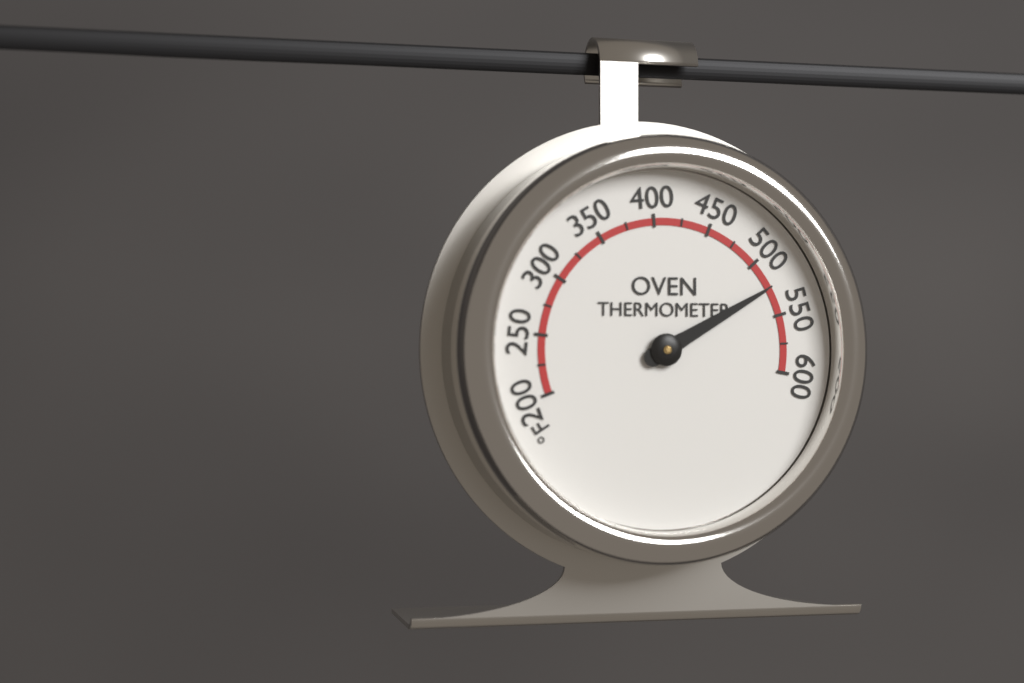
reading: 525 °F
